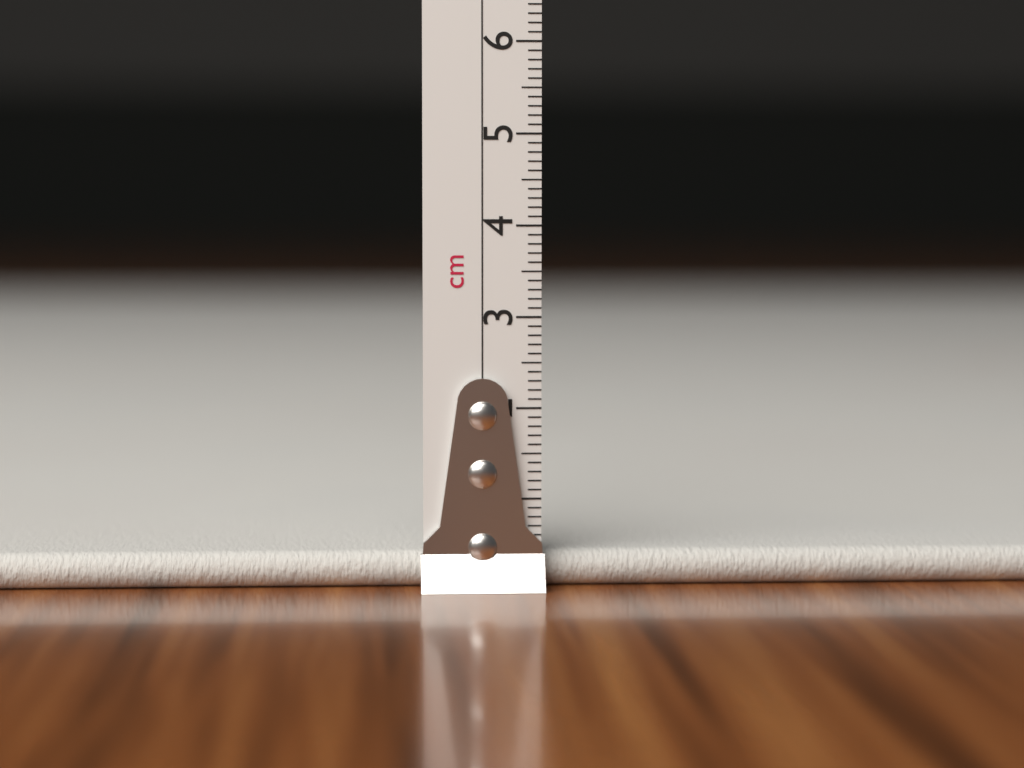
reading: 0.4 cm
